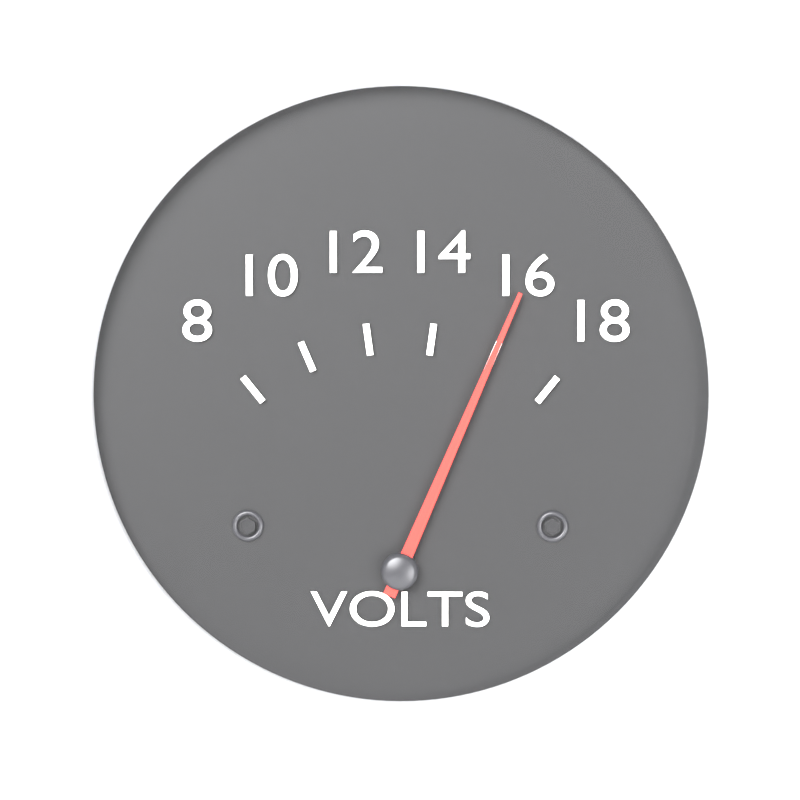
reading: 16 V
